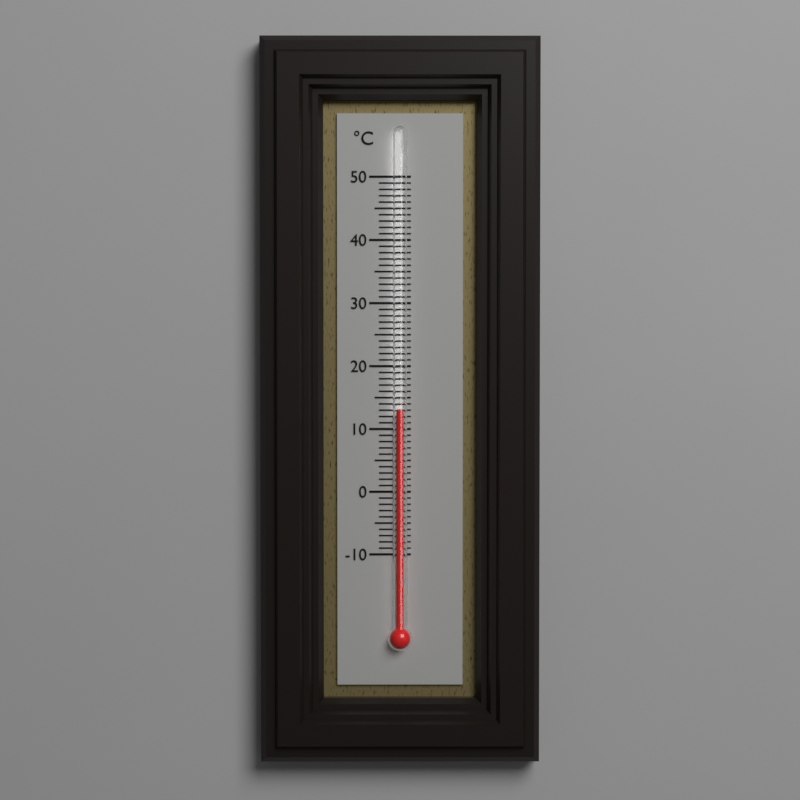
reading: 13 °C
